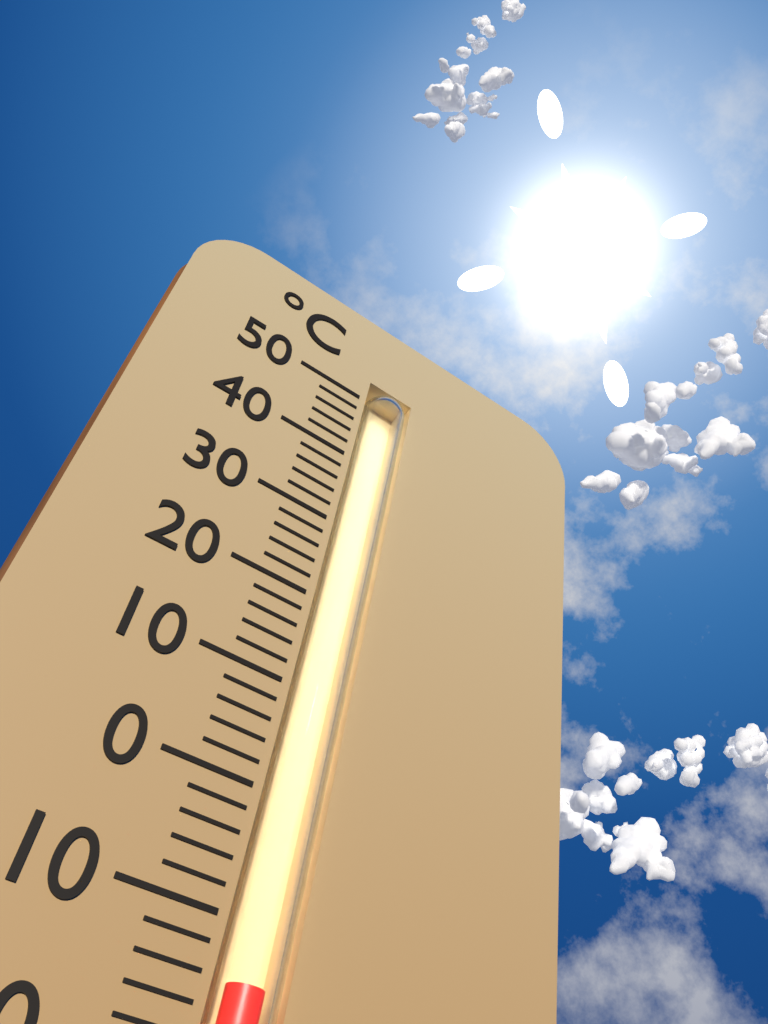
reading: -14 °C
